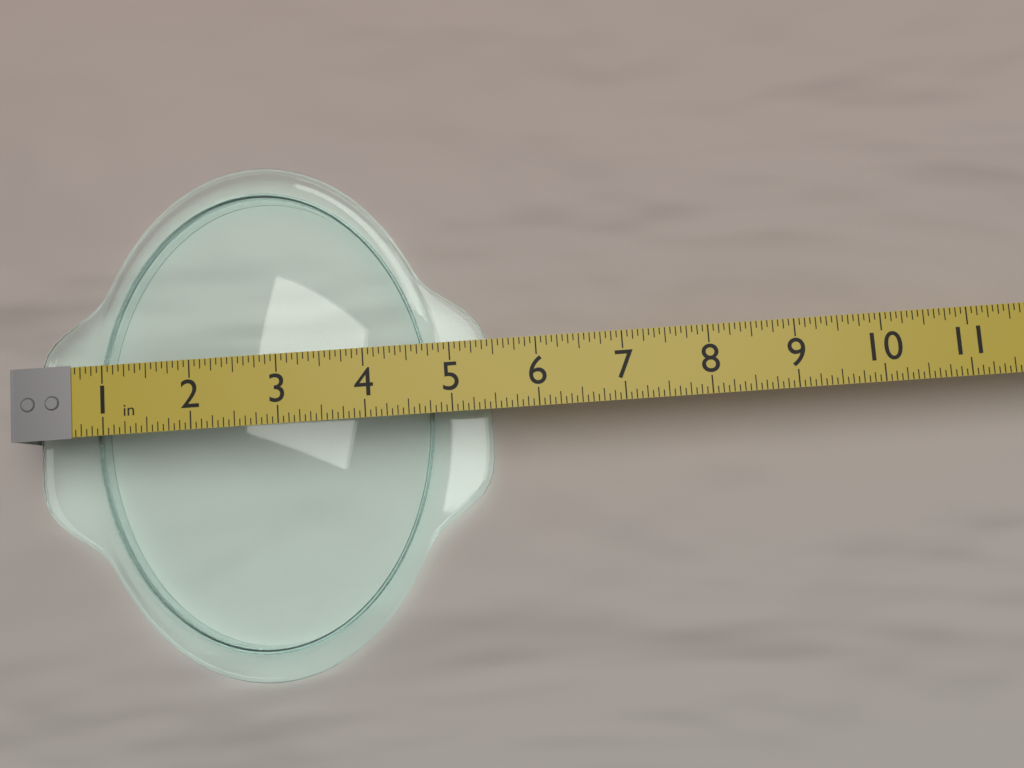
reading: 5.4375 in
